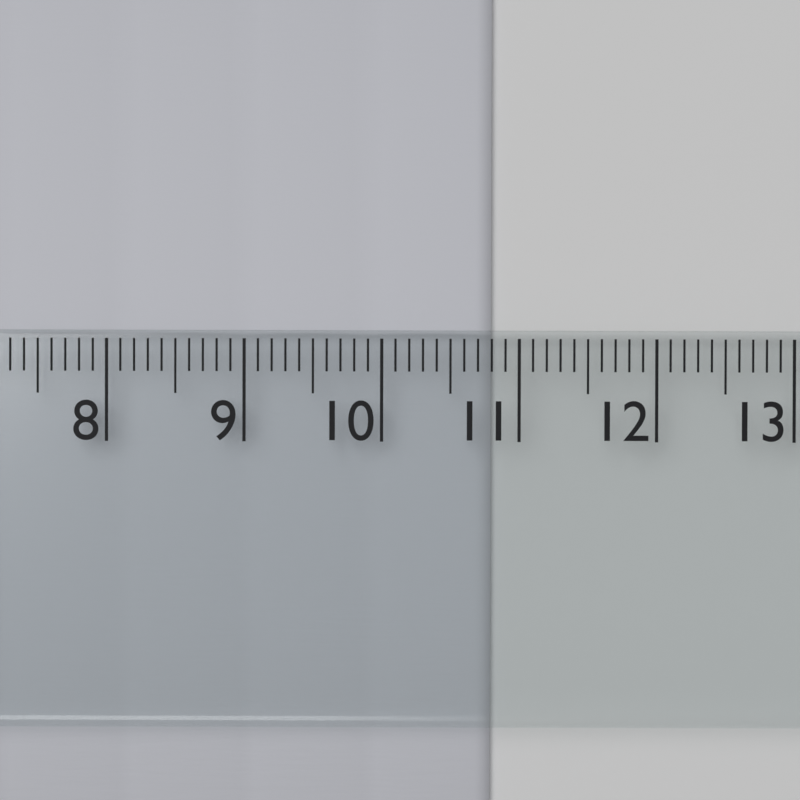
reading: 10.8 cm
